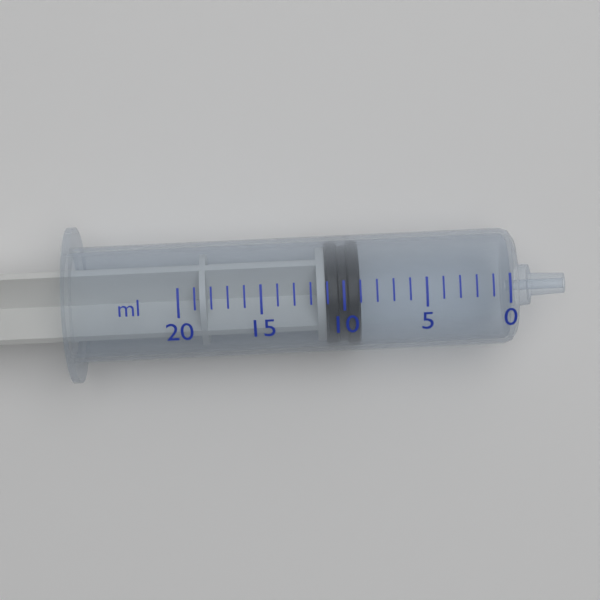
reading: 9 ml
